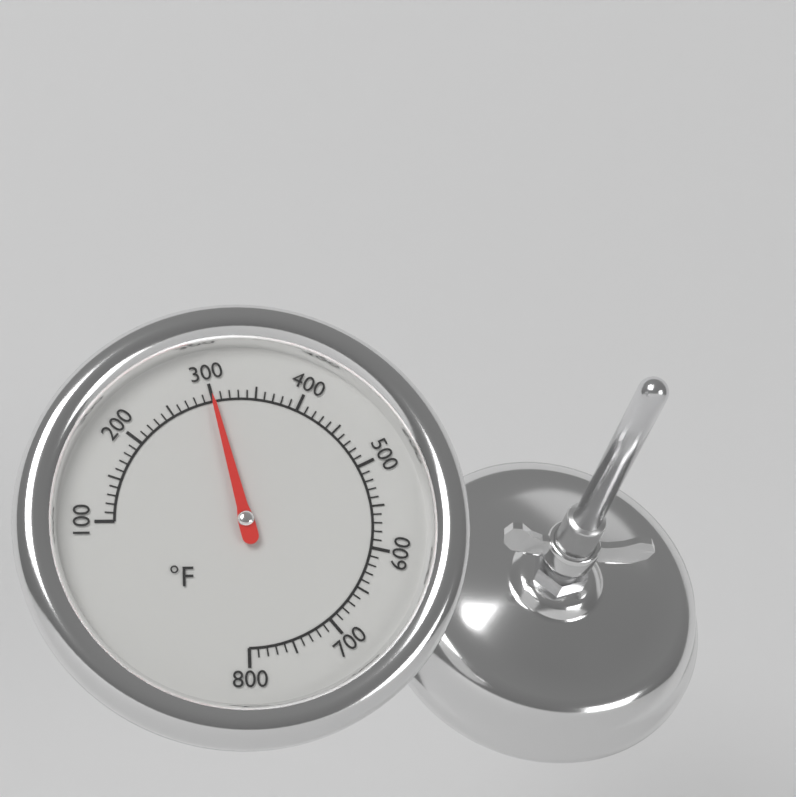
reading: 300 °F
